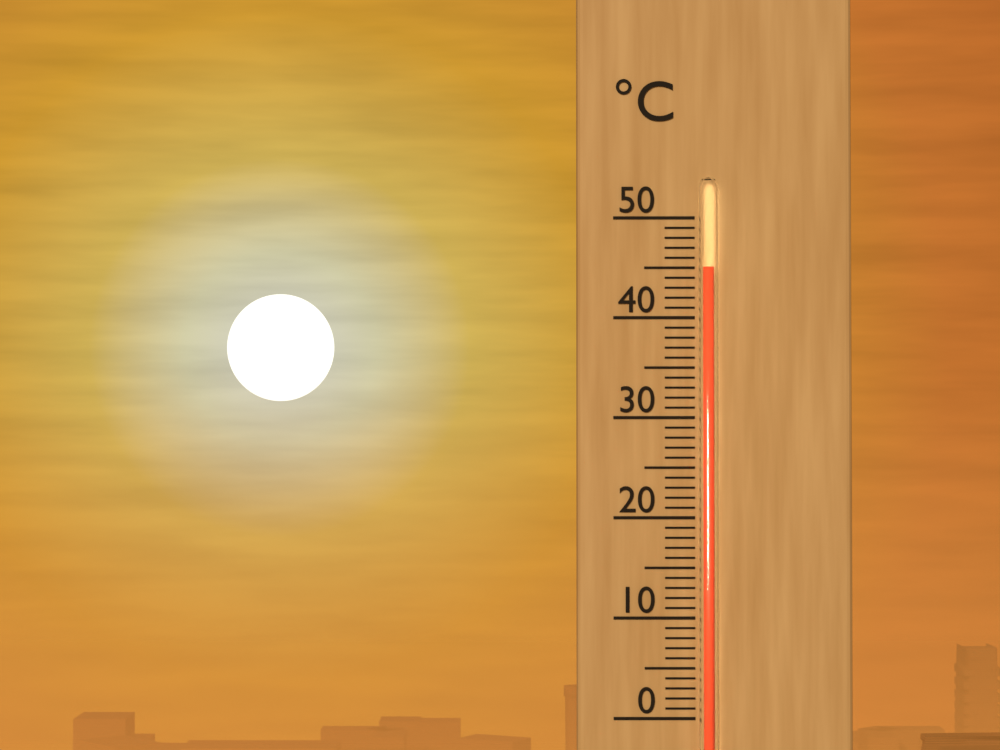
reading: 45 °C
